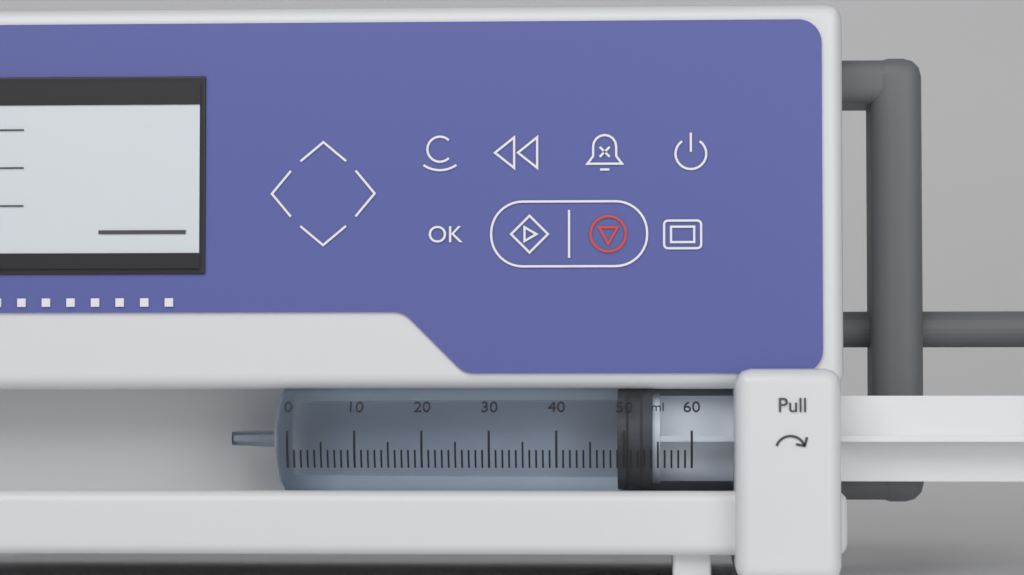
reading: 49 ml
